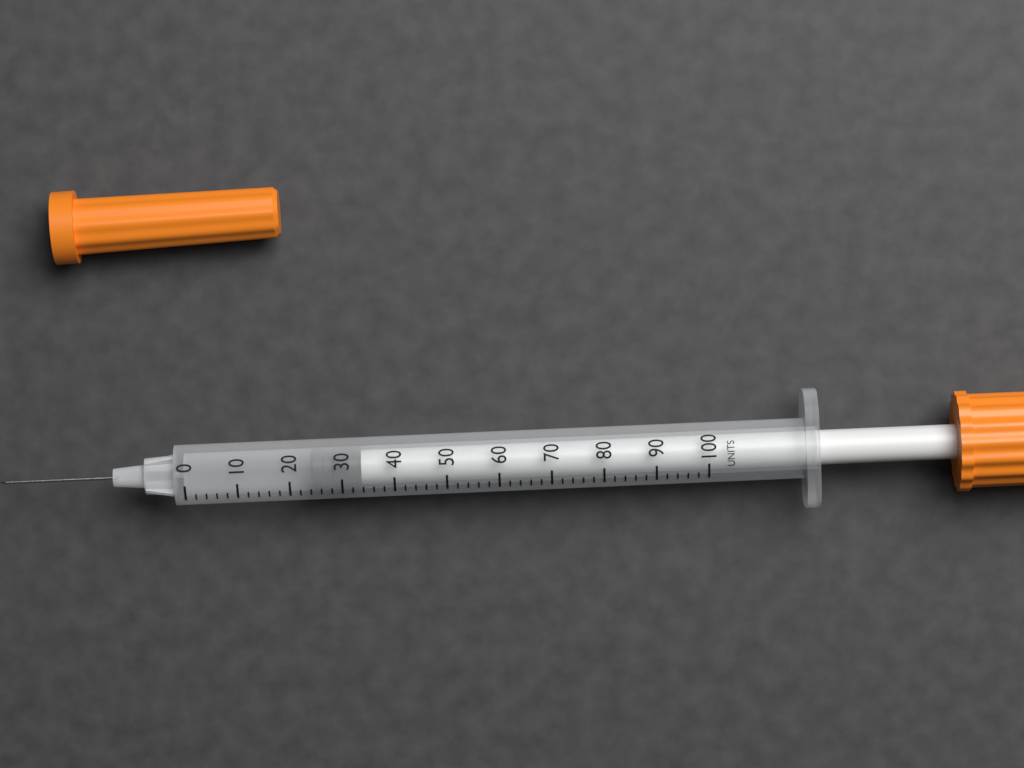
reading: 24 units
